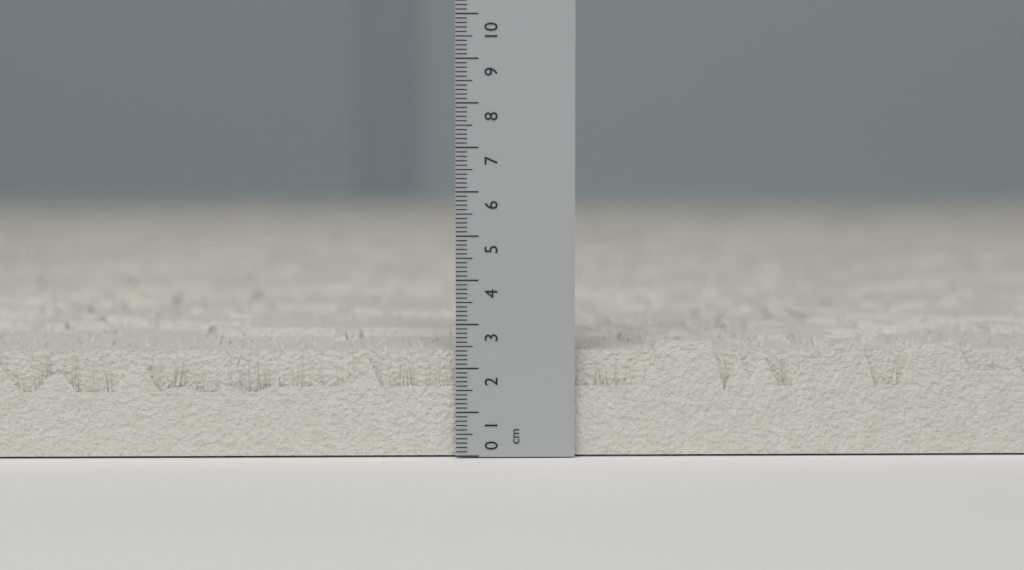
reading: 2.6 cm
